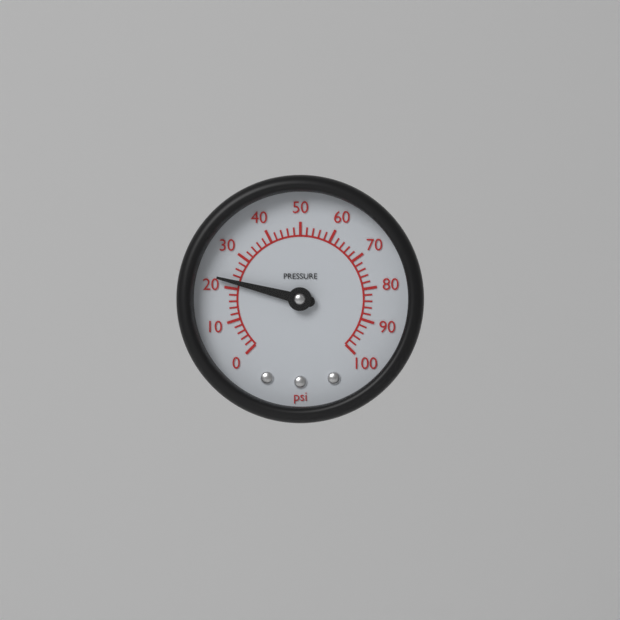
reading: 22 psi
